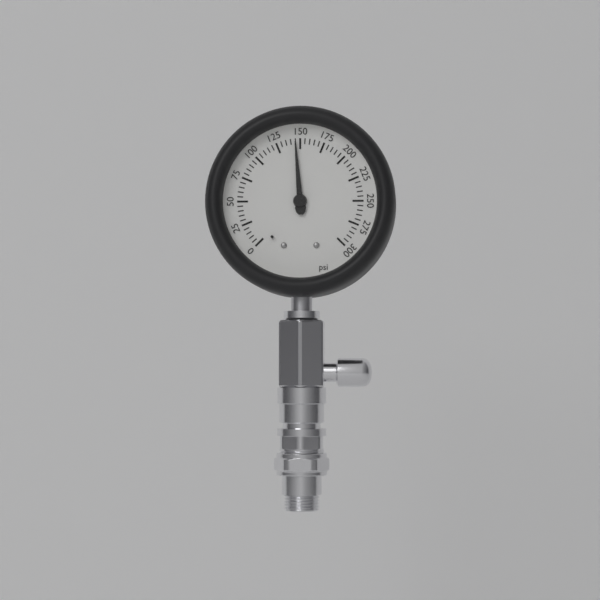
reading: 145 psi
